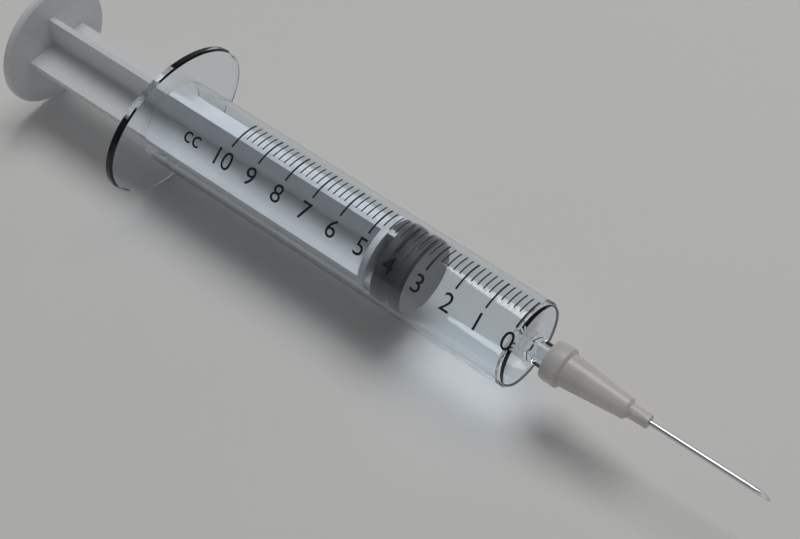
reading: 3.4 cc
